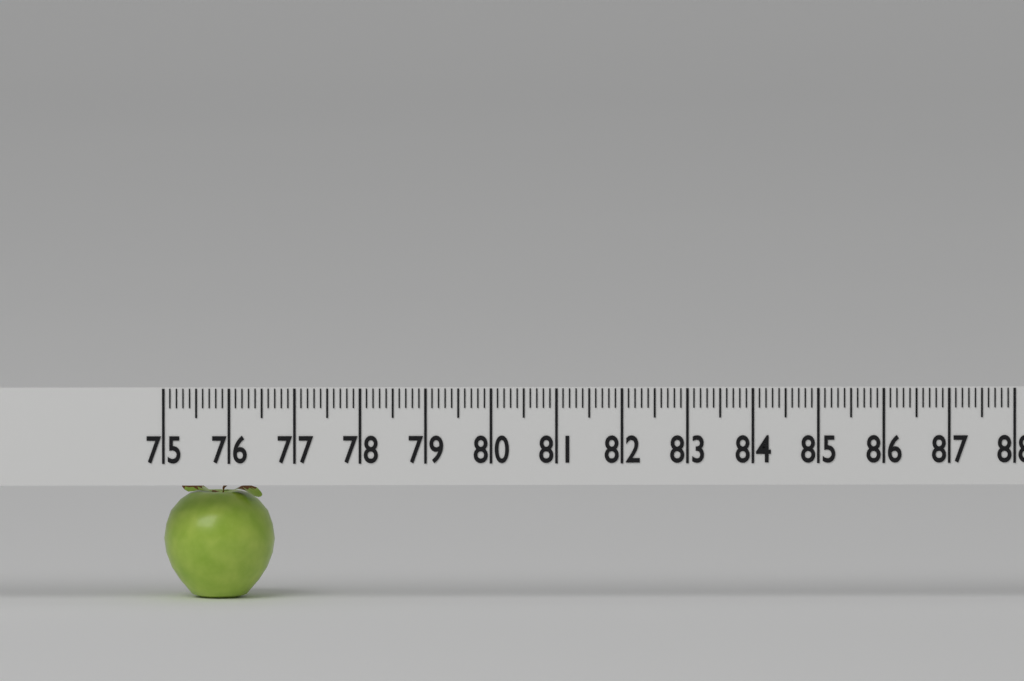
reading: 76.7 (no unit)
